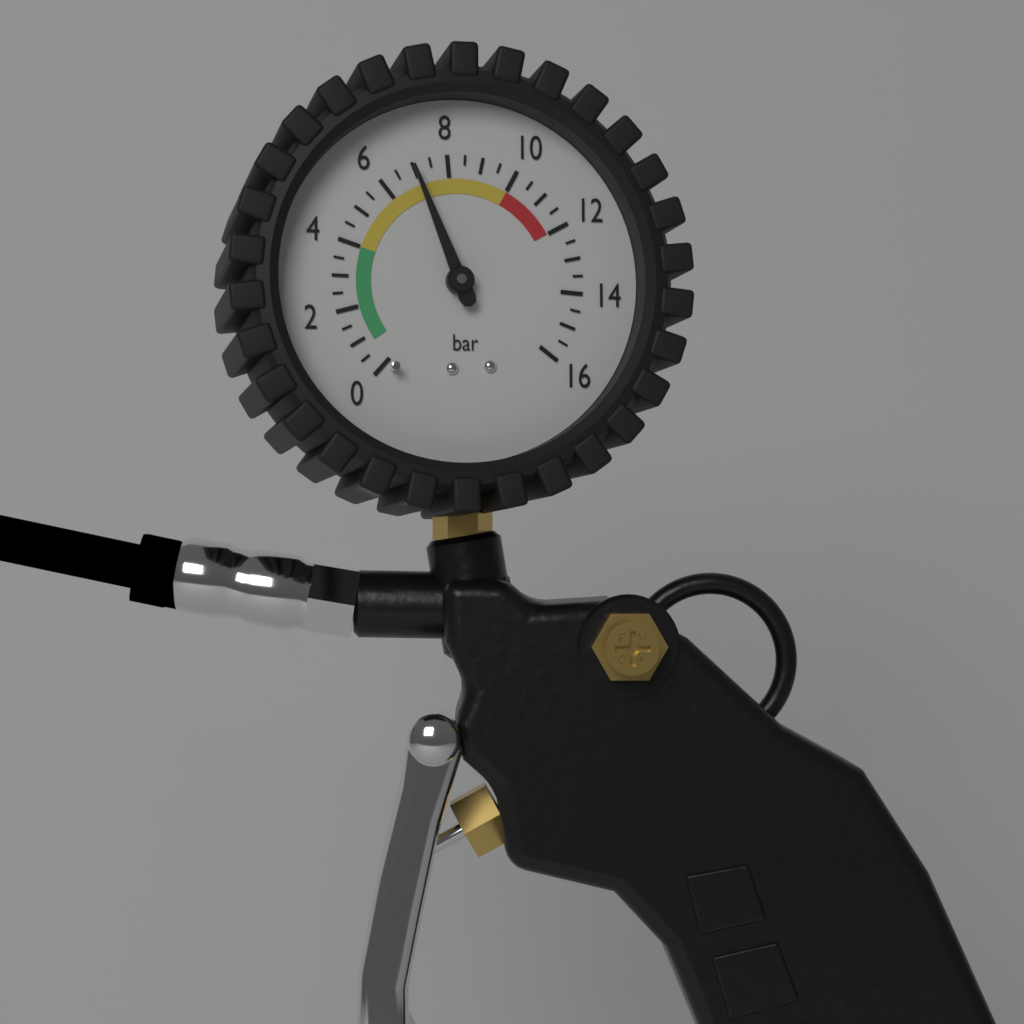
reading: 7.0 bar
